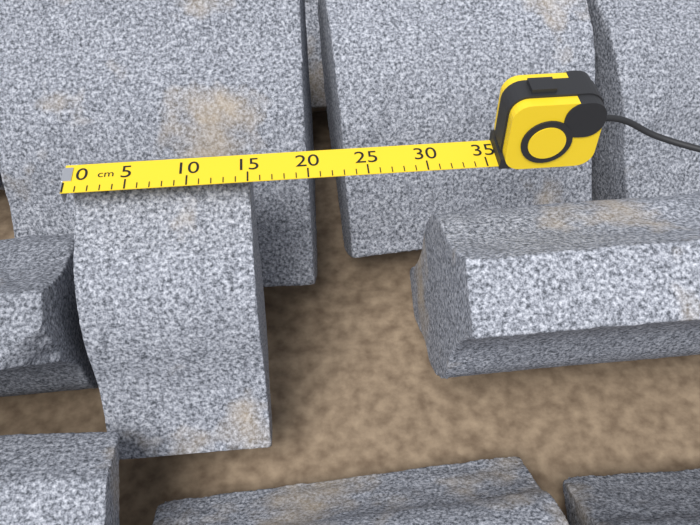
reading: 15 cm
